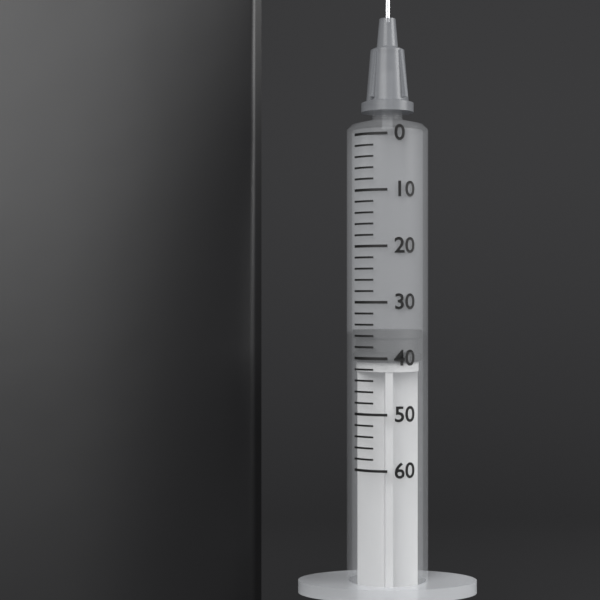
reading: 35 (no unit)
